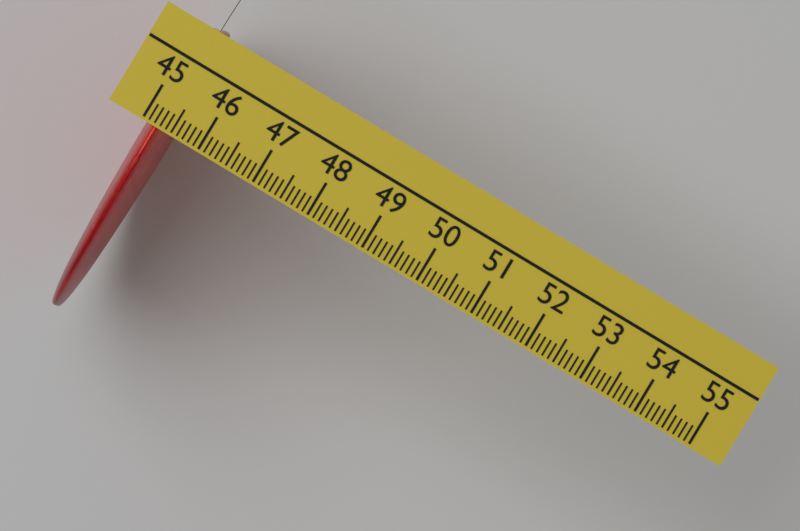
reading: 45.5 (no unit)
